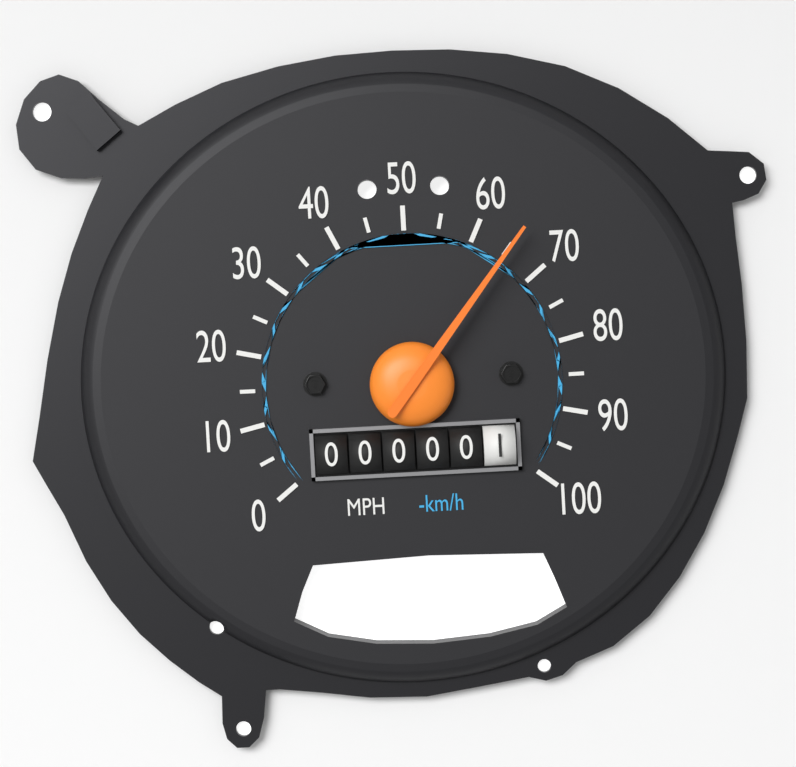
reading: 65 MPH
